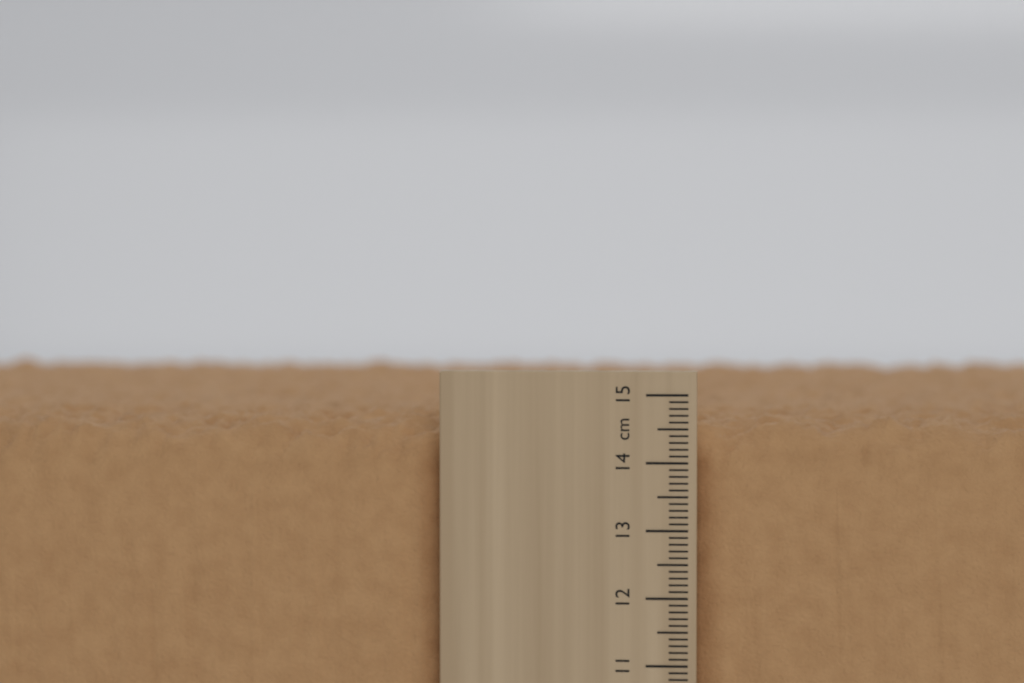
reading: 14.7 cm
